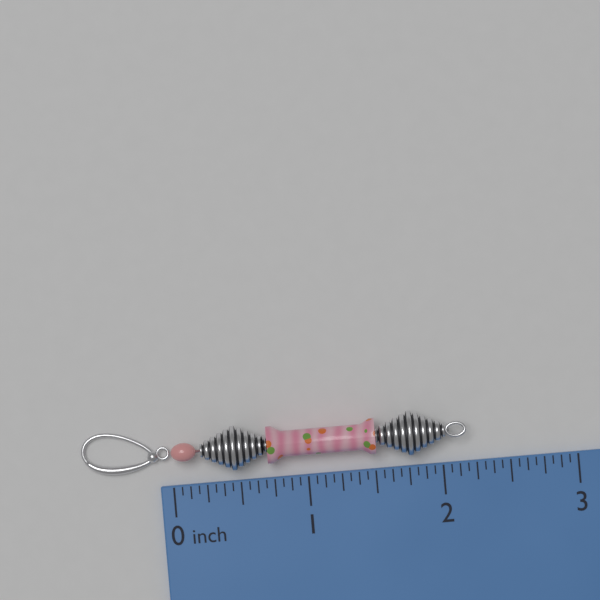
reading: 2.1875 inch
